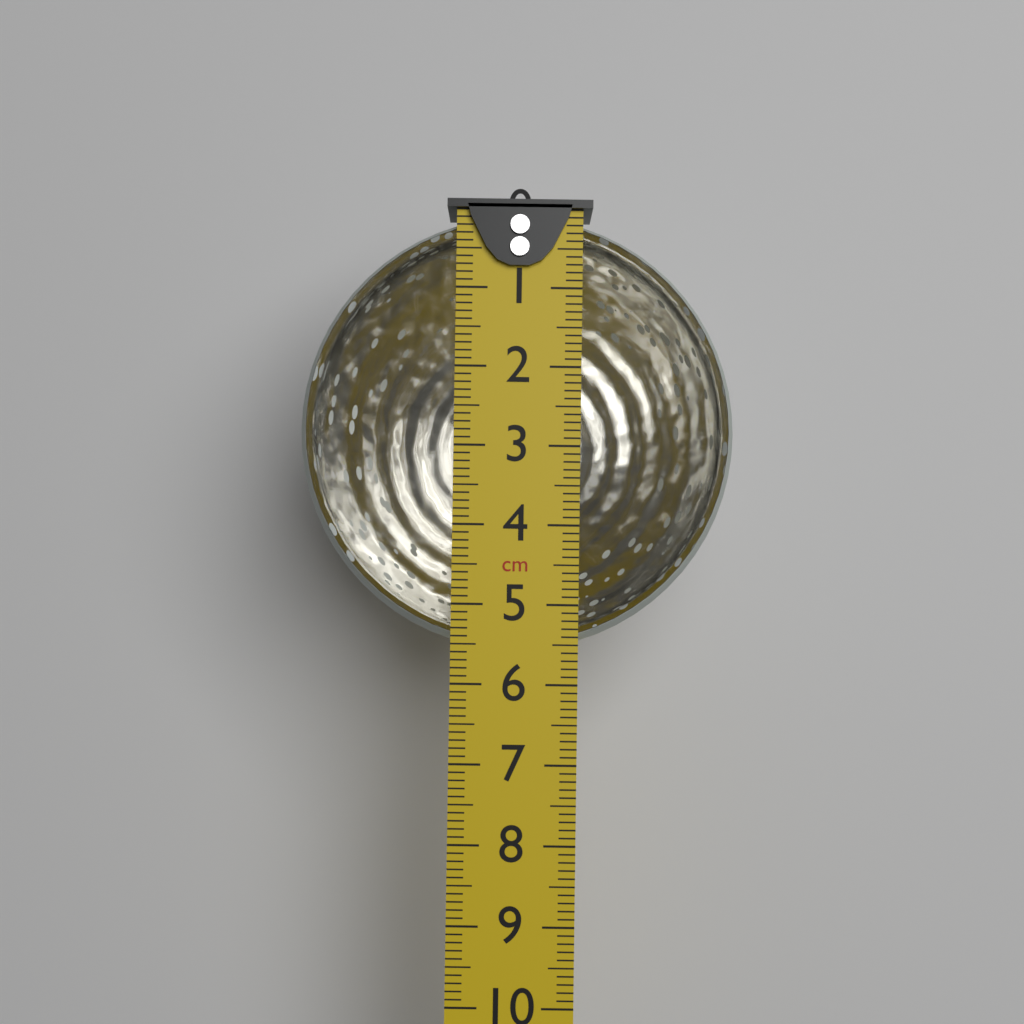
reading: 5.6 cm
